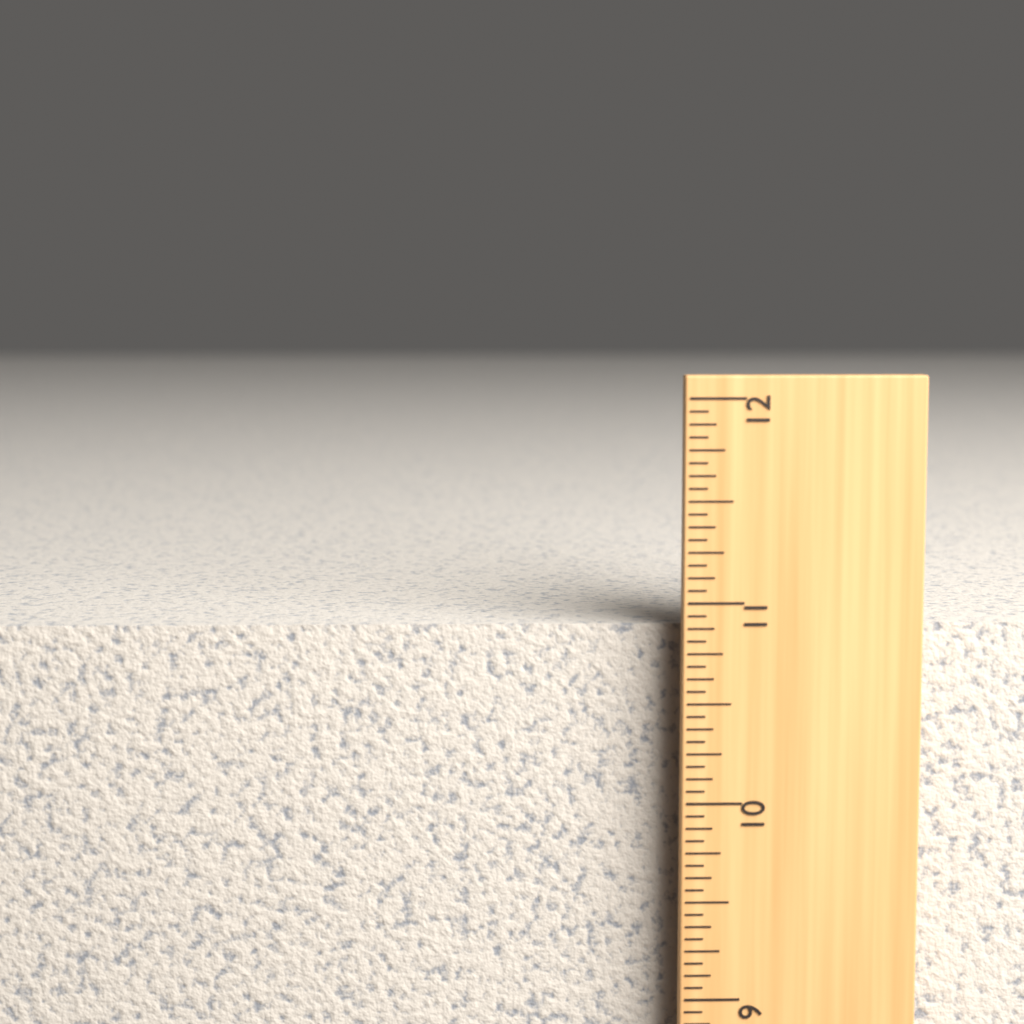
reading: 10.8750 in
